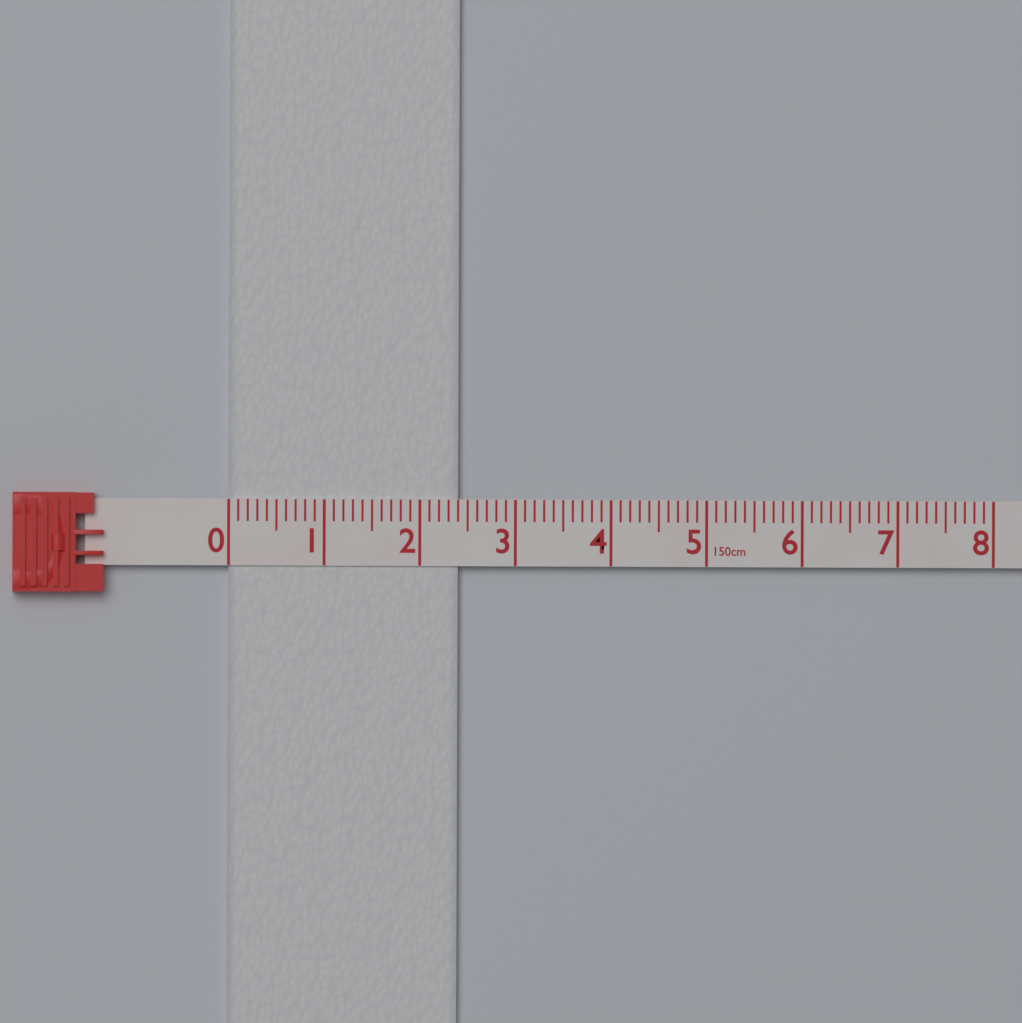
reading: 2.4 cm
